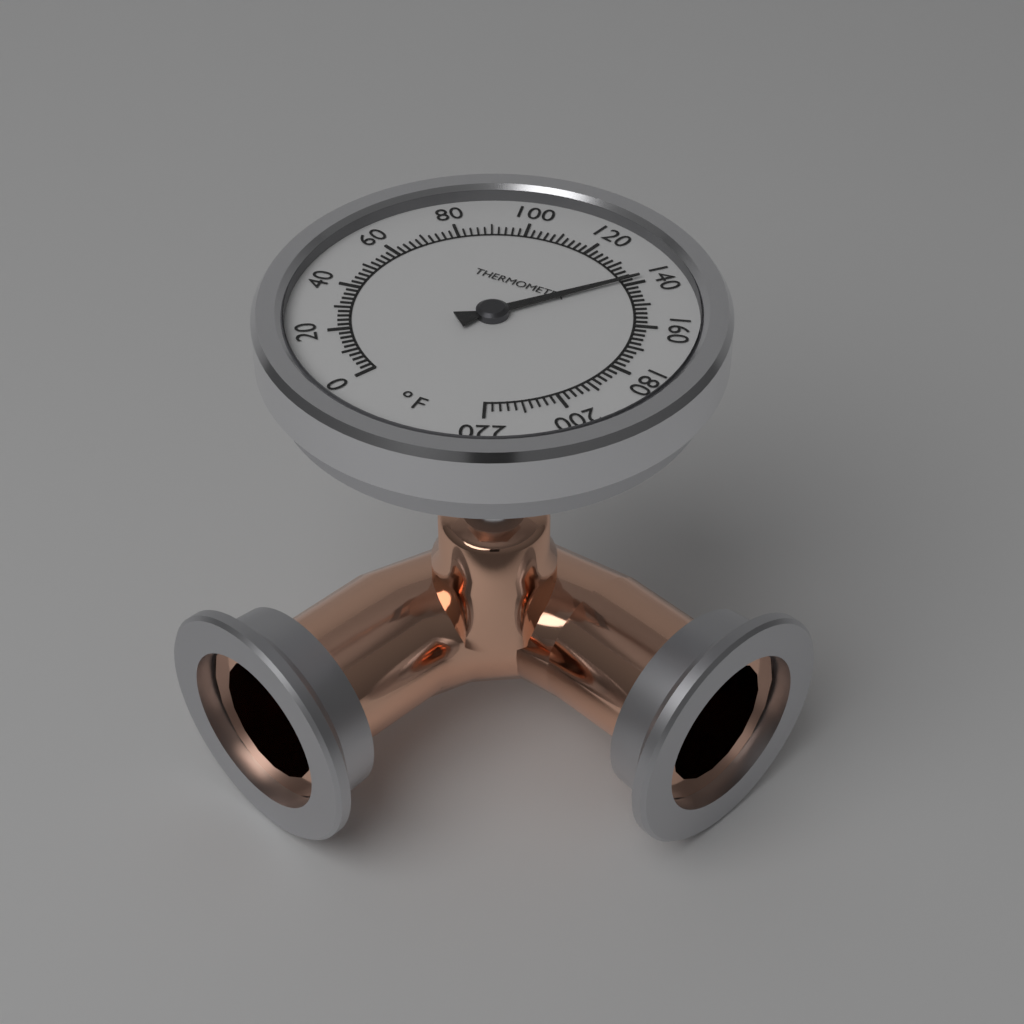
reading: 138 °F
